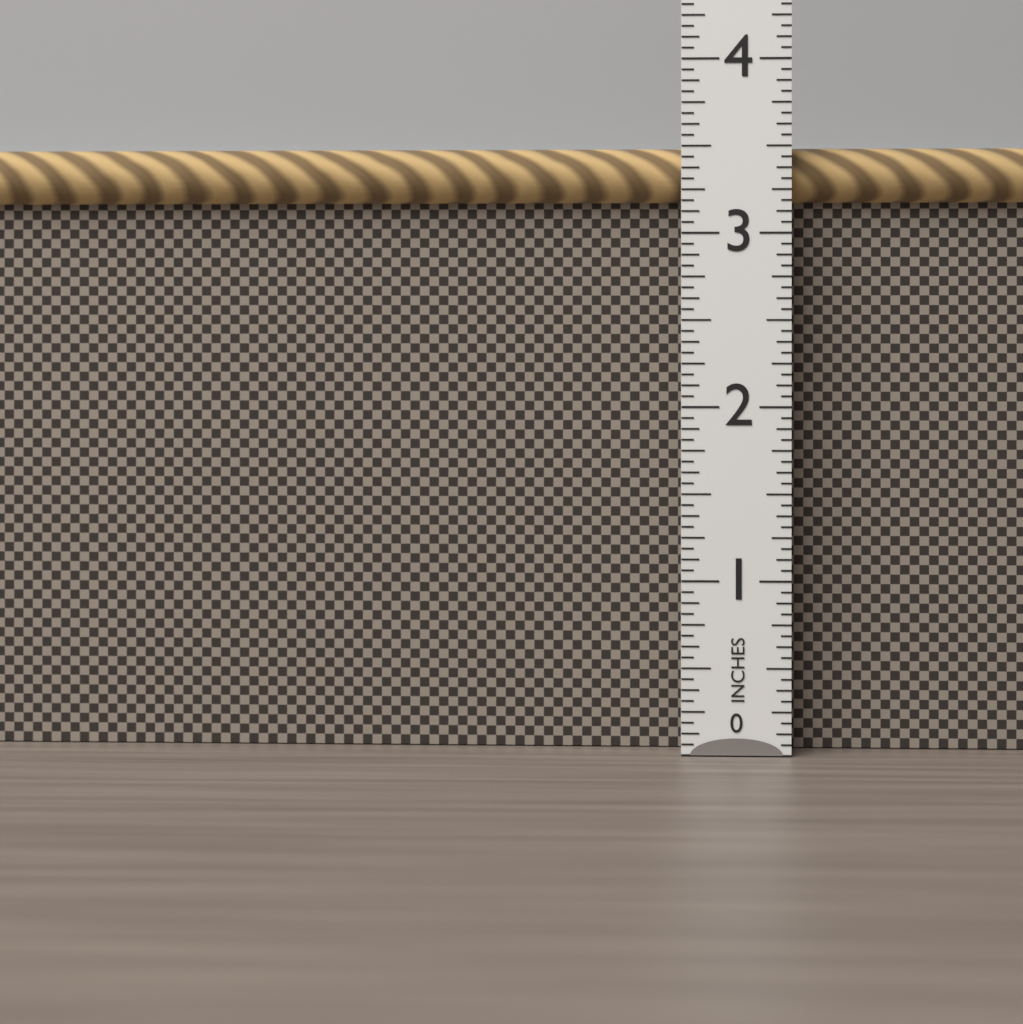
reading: 3.5000 in
